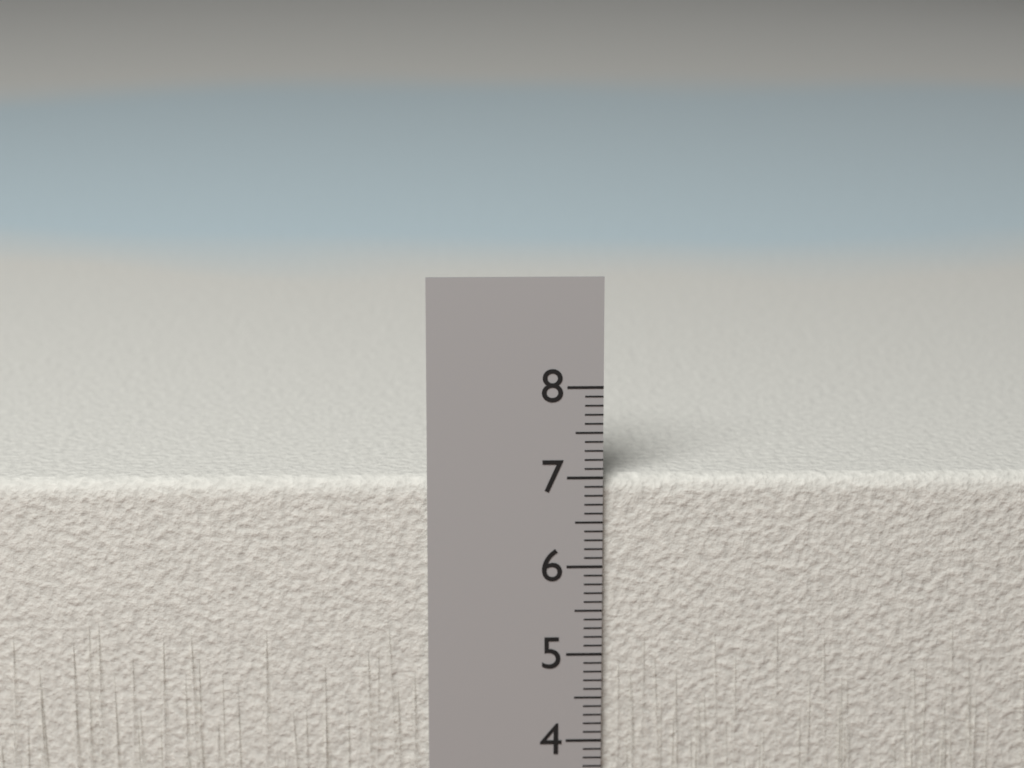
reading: 7.0 cm
